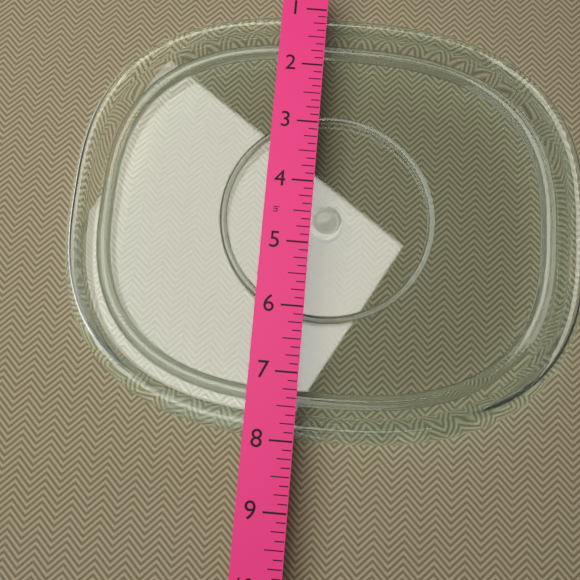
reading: 8.000 in
